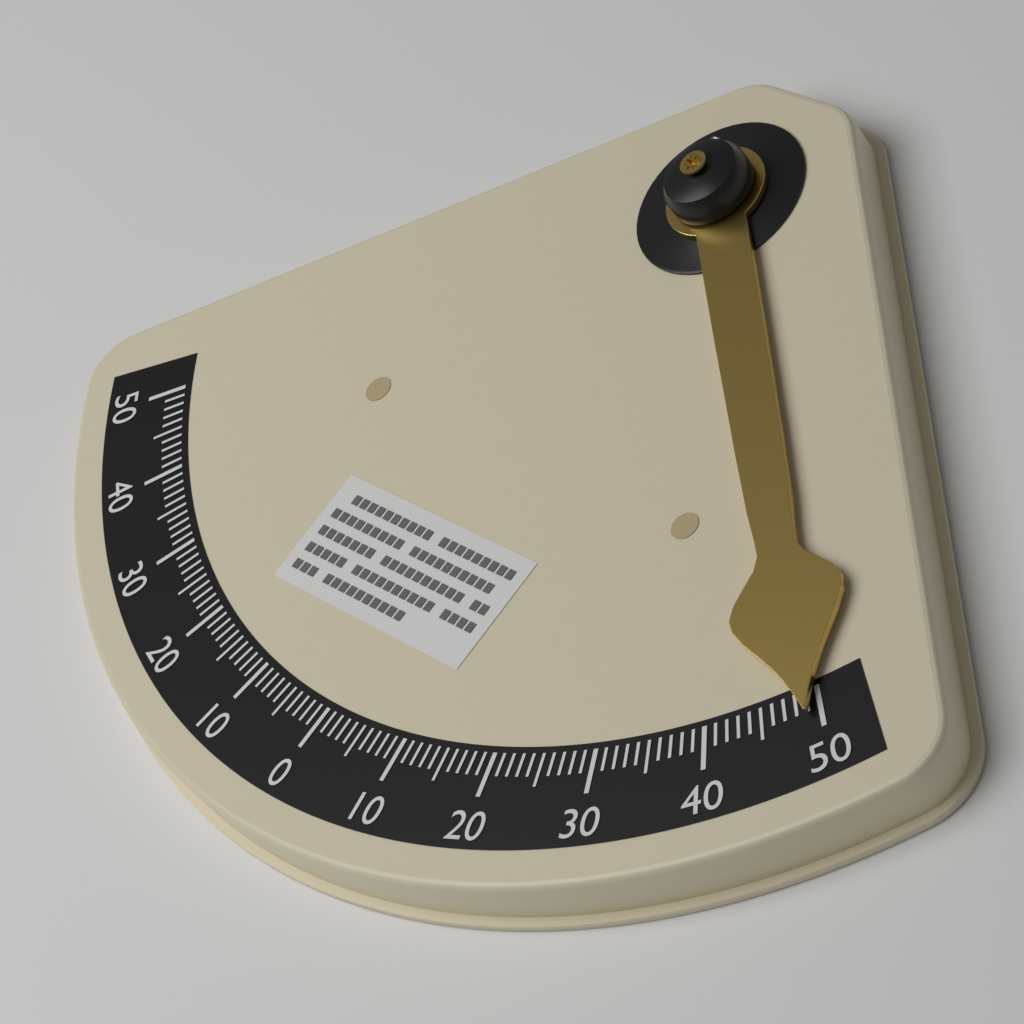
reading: 49 °
